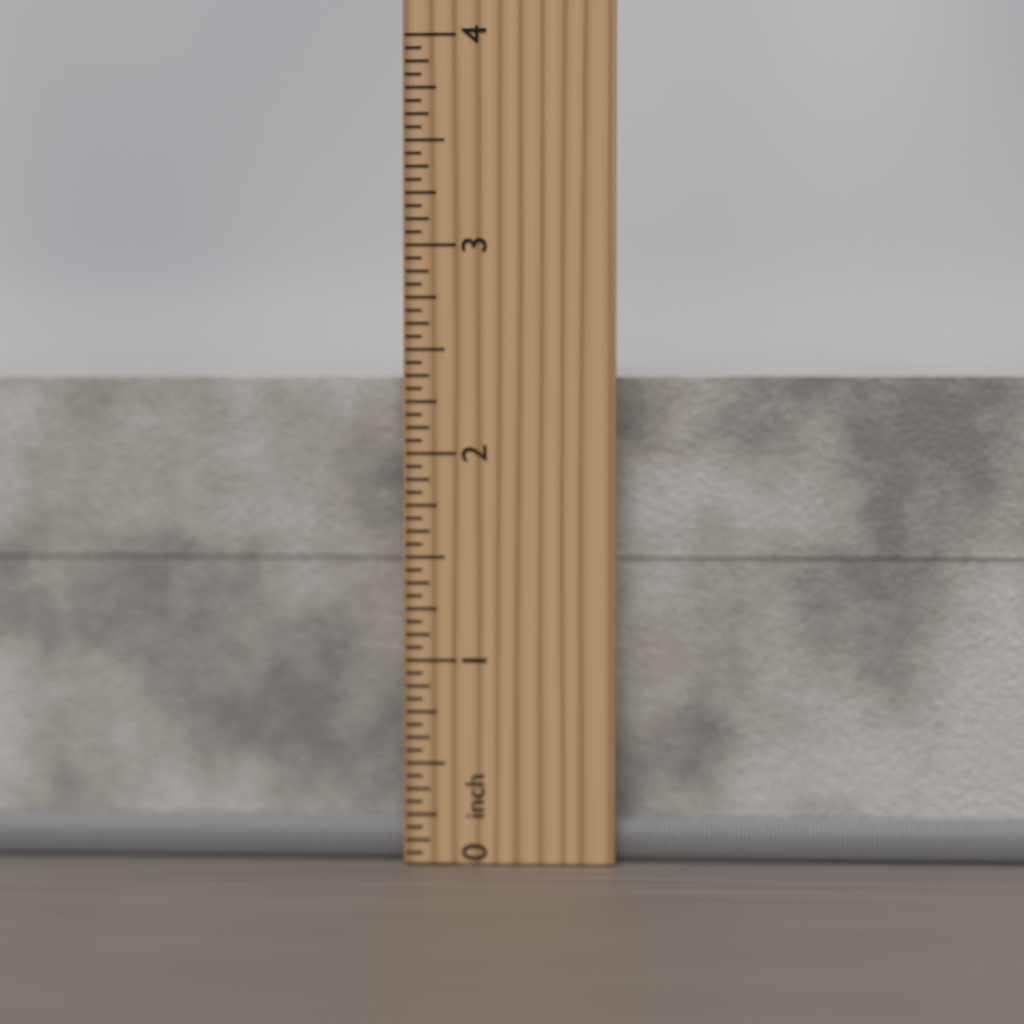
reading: 2.3750 inch
